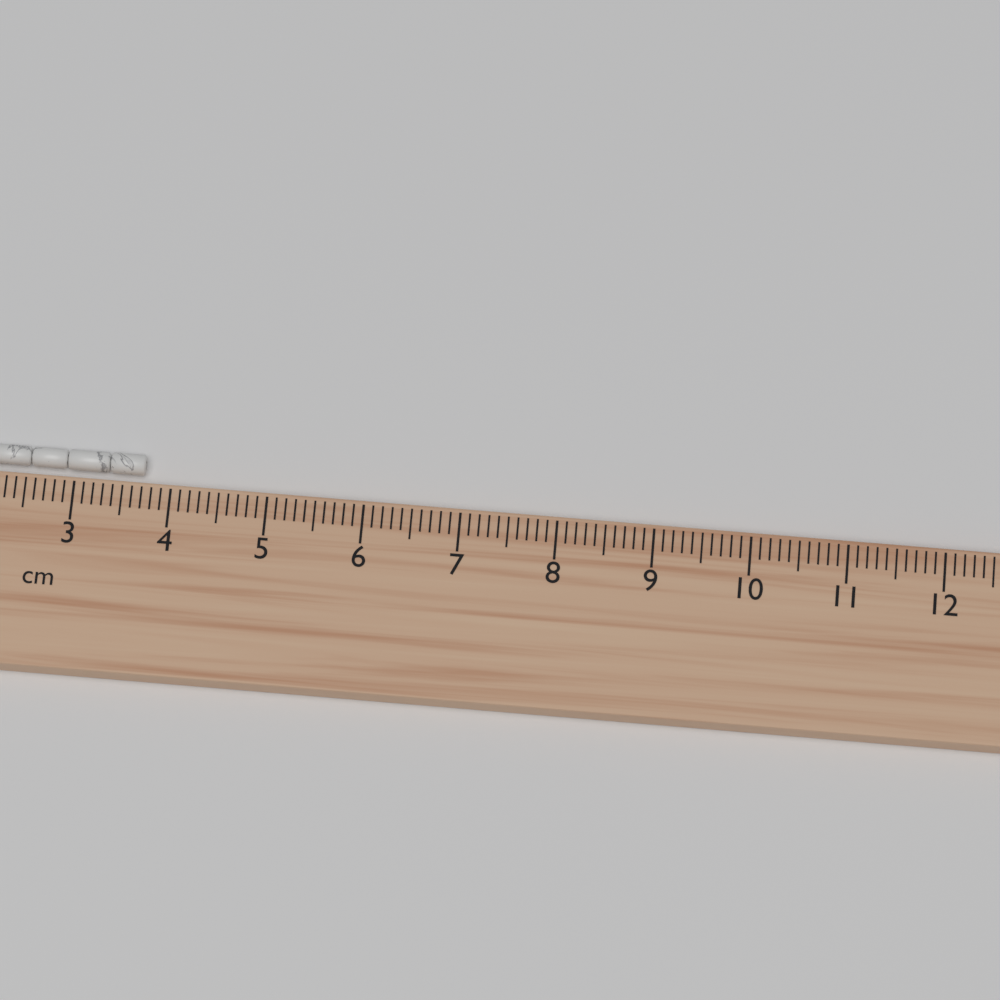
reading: 3.7 cm
